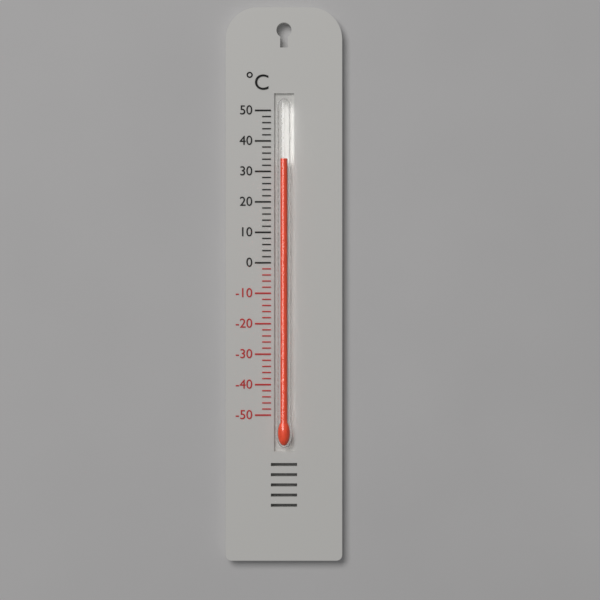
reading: 34 °C
